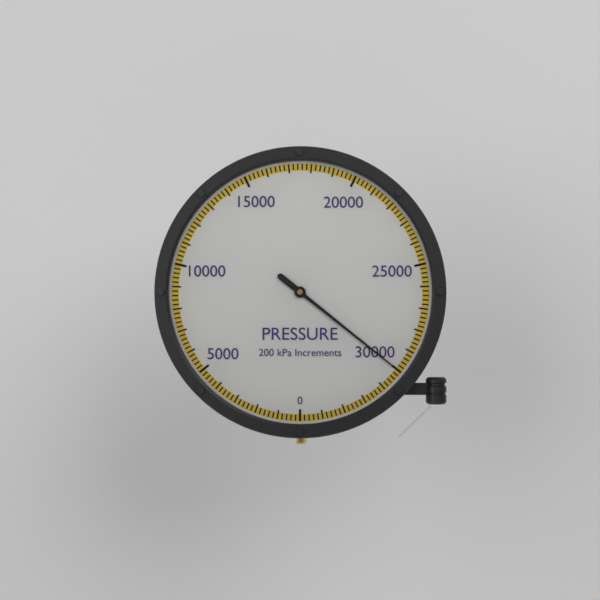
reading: 30000 kPa
